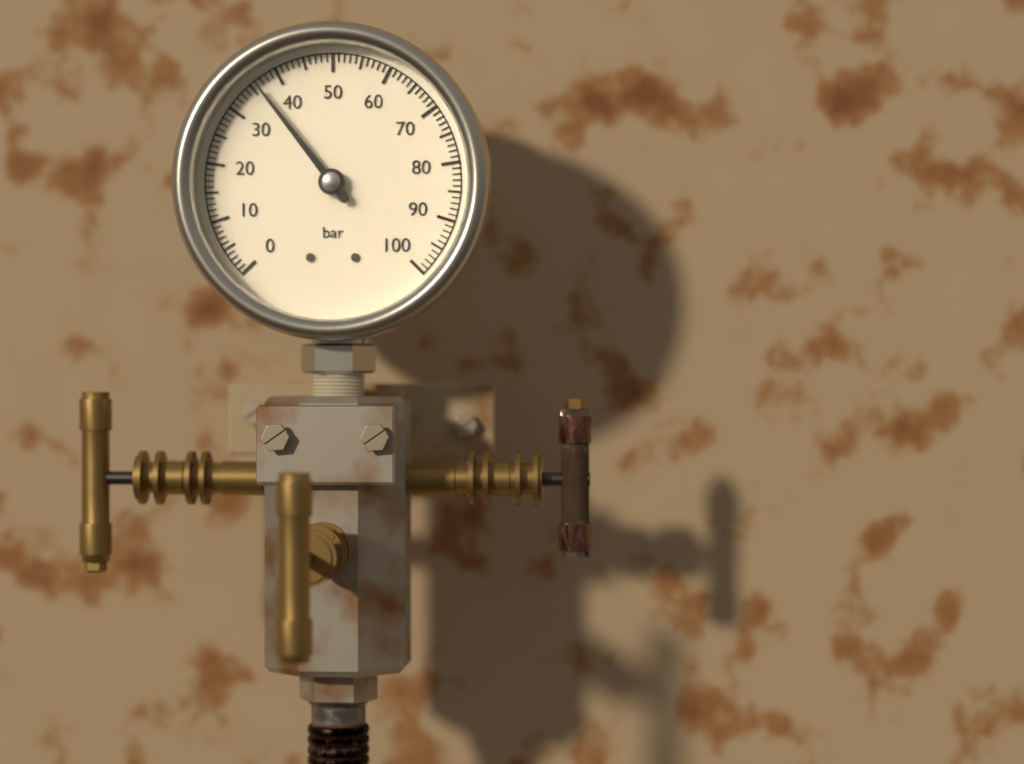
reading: 36 bar
